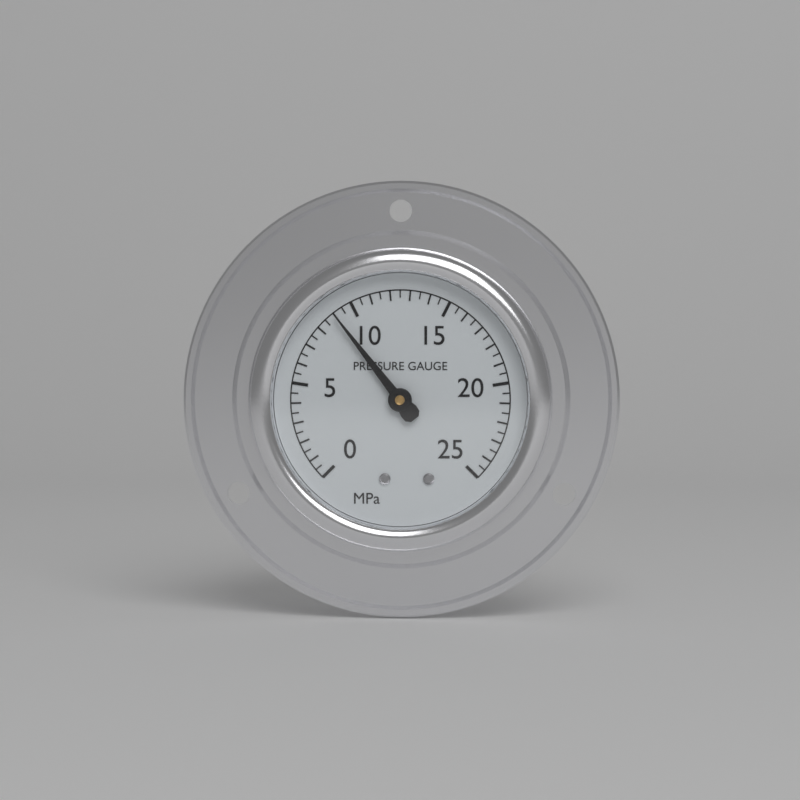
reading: 9.0 MPa
